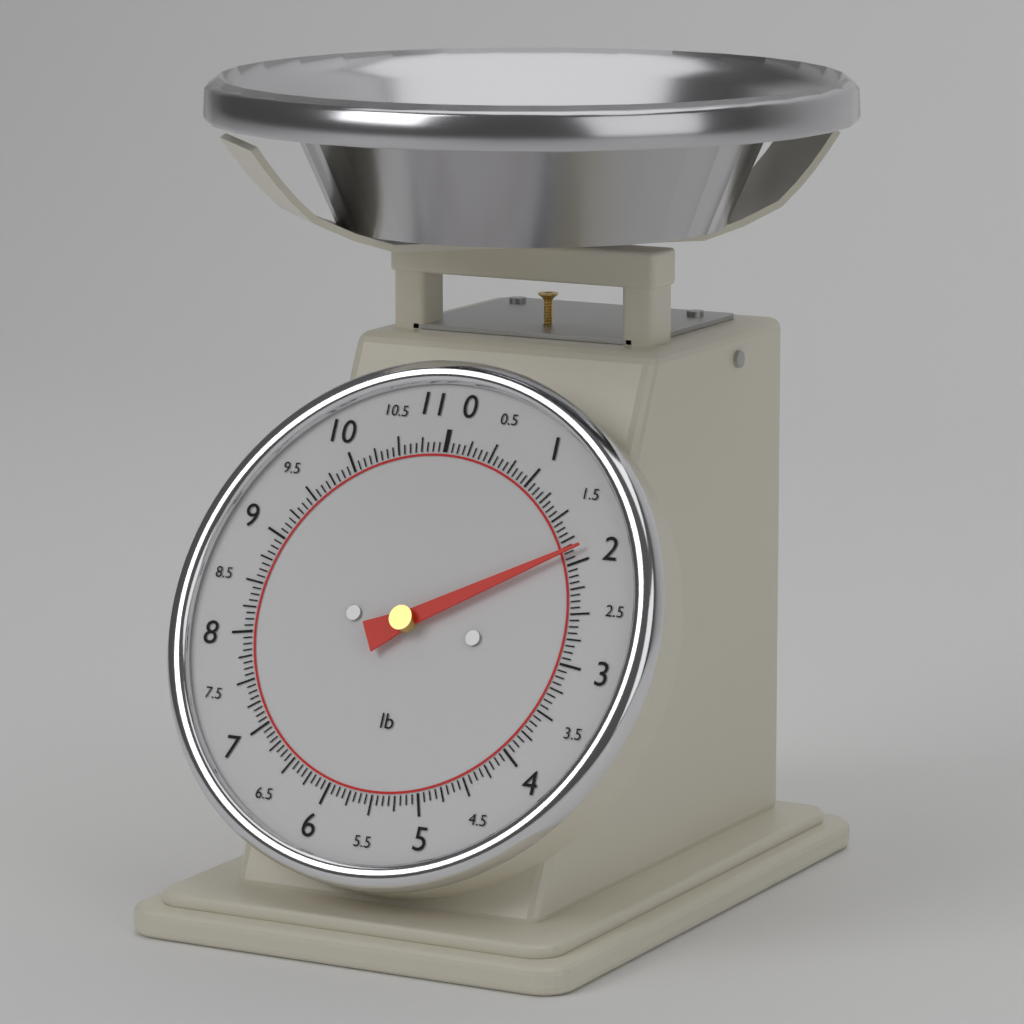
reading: 1.8750 lb
